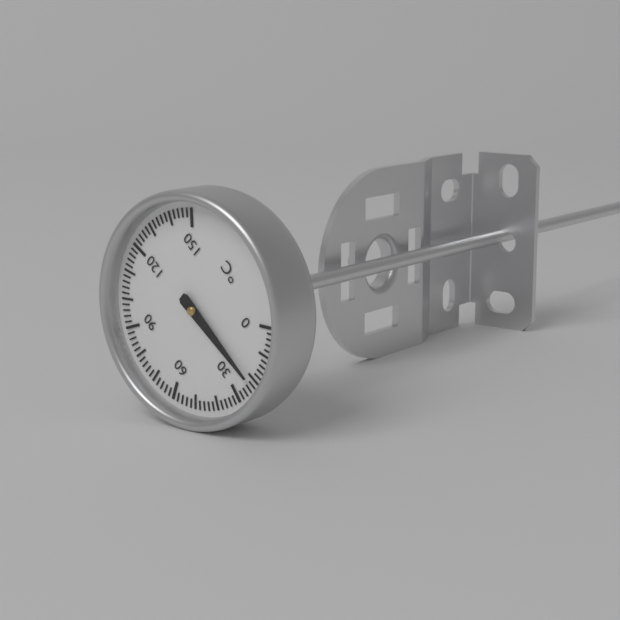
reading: 22 °C
